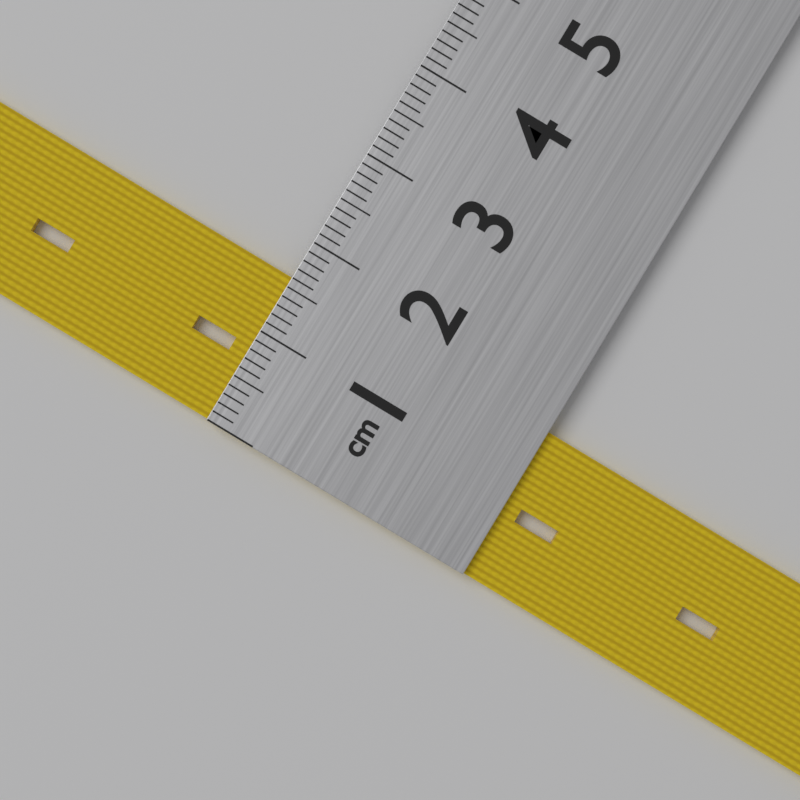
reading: 1.6 cm
